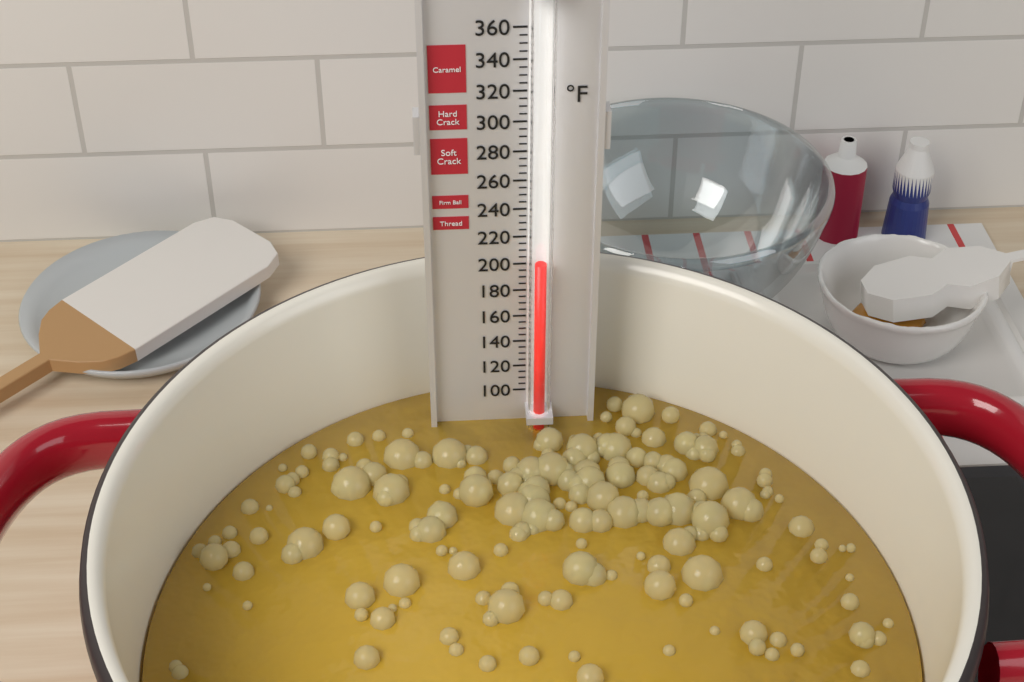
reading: 205 °F
